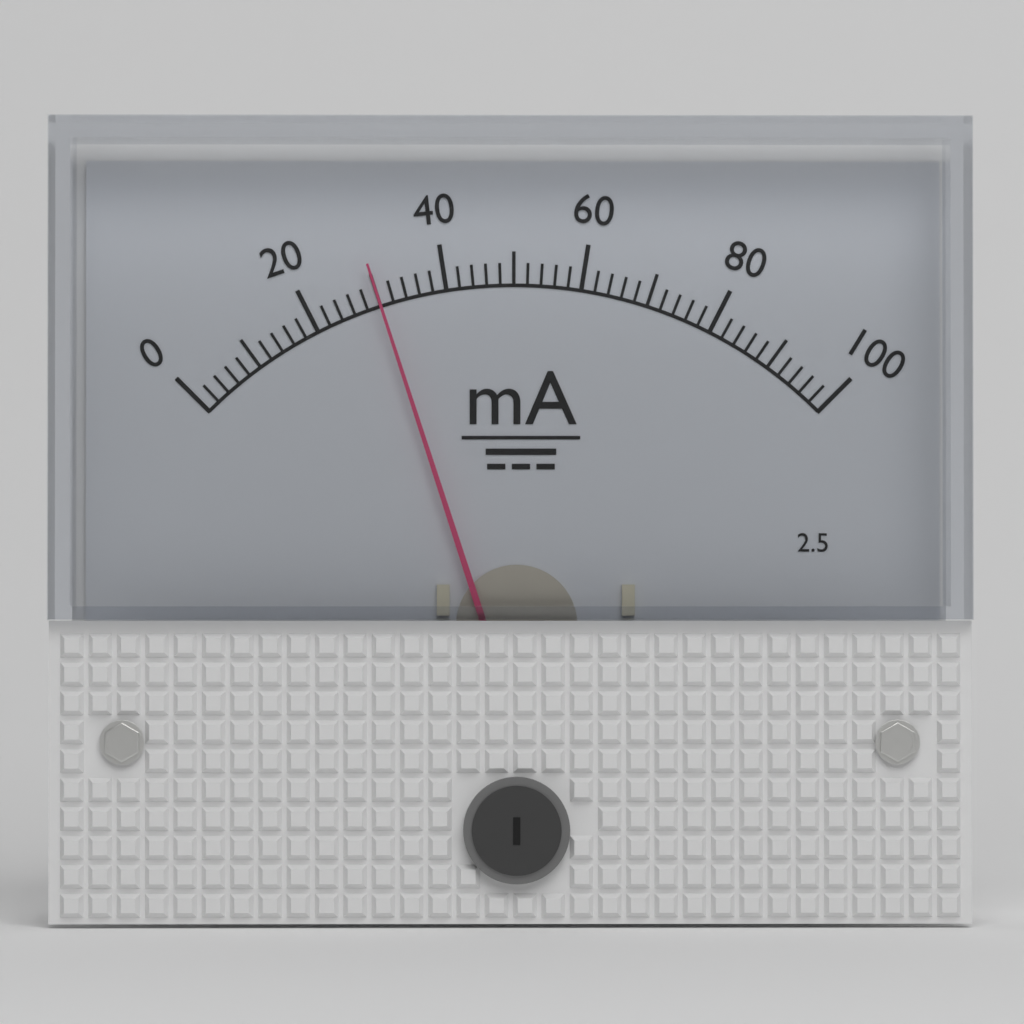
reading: 30 mA
